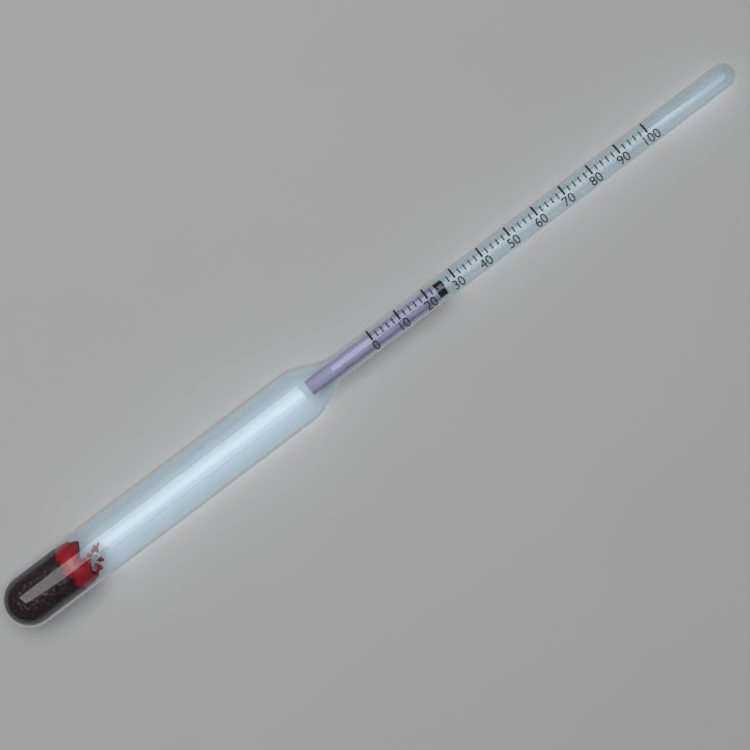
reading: 26 (no unit)
